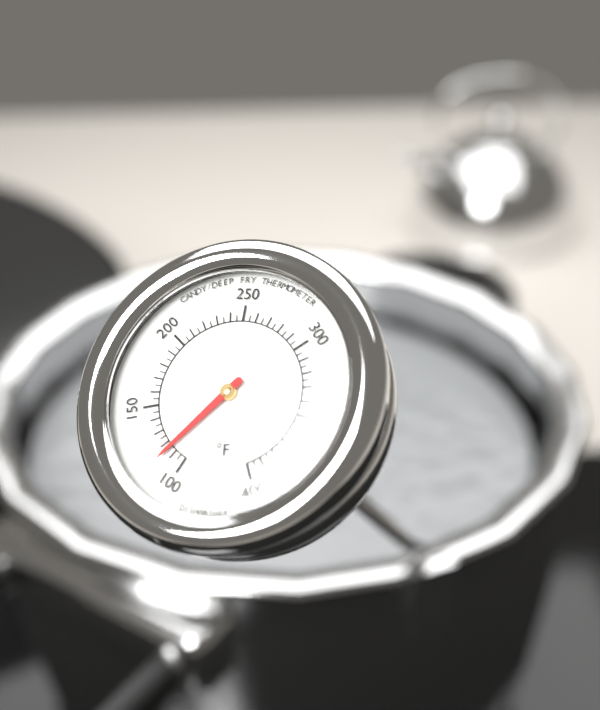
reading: 115 °F
